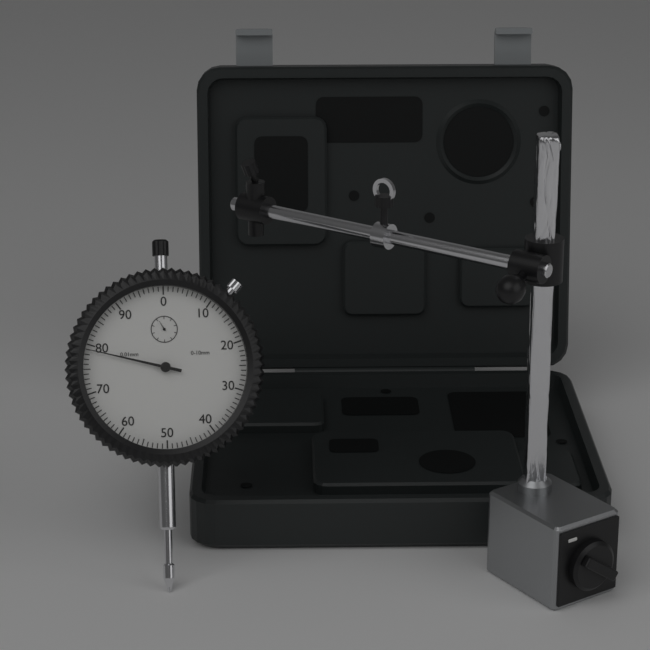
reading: 0.79 mm
